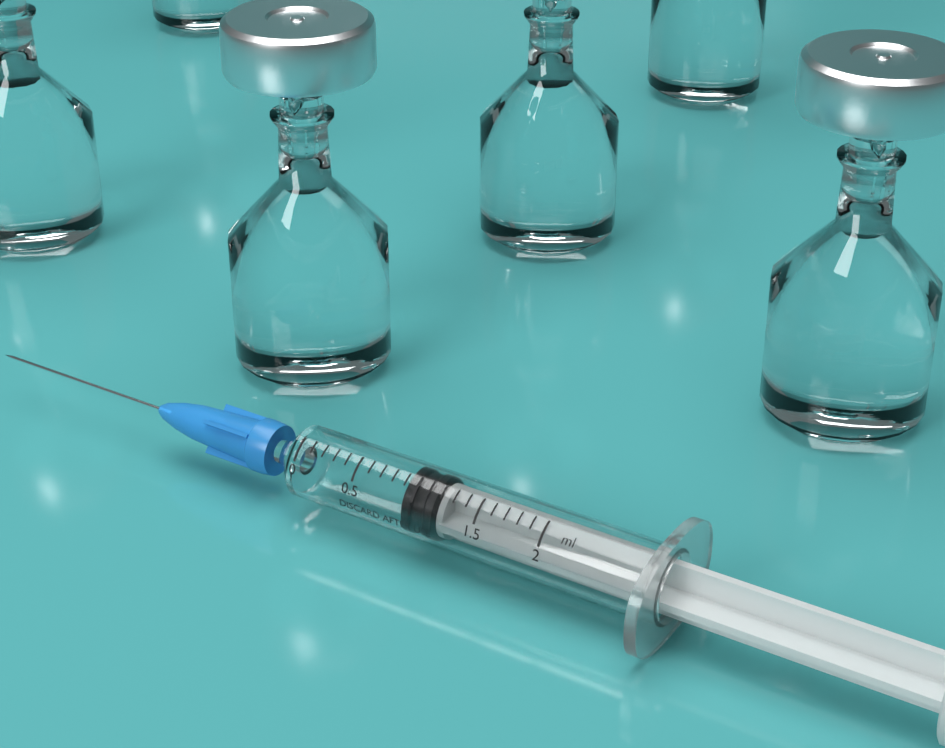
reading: 0.9 ml
